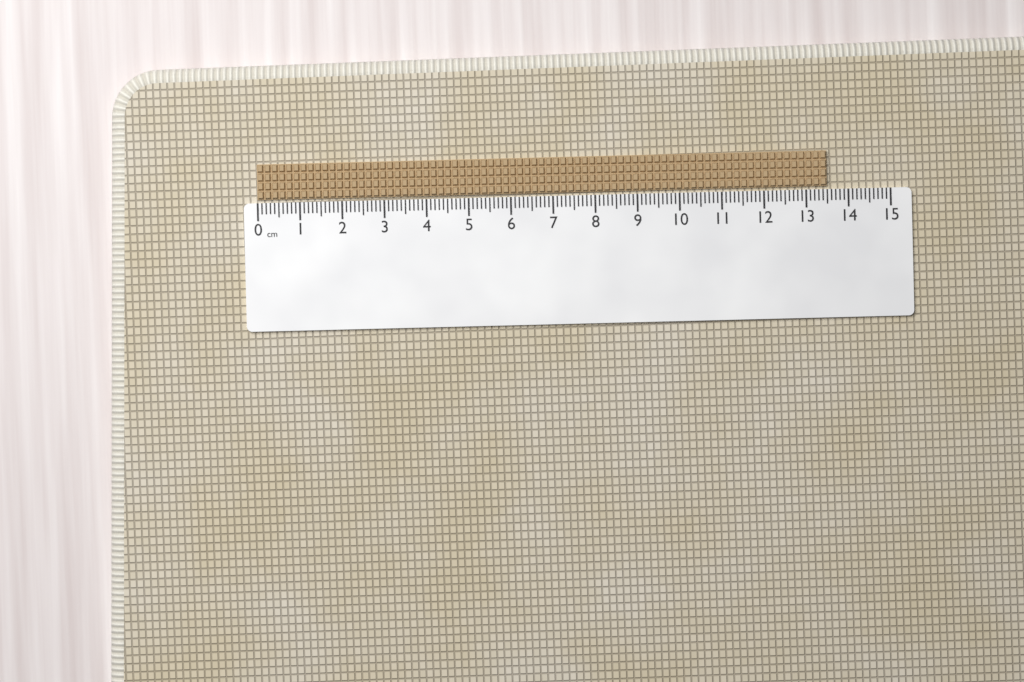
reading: 13.5 cm
